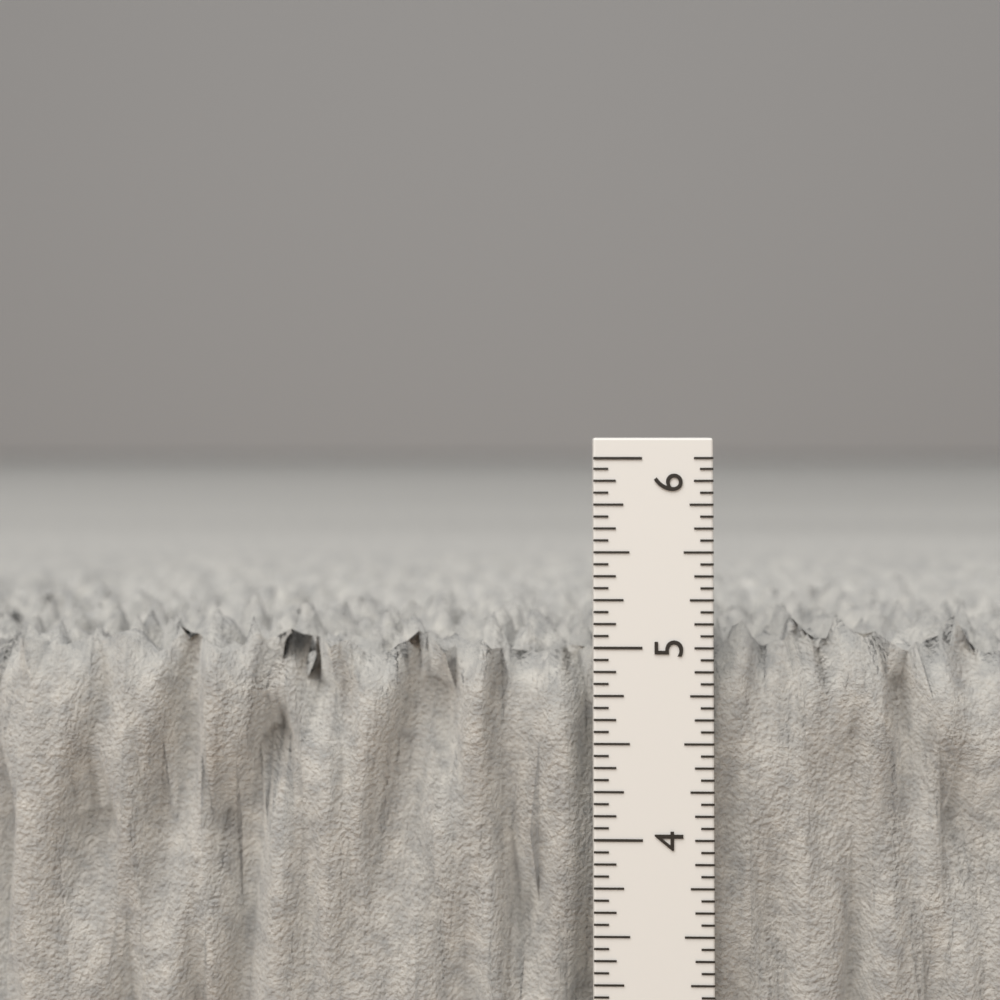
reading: 5.1250 in
